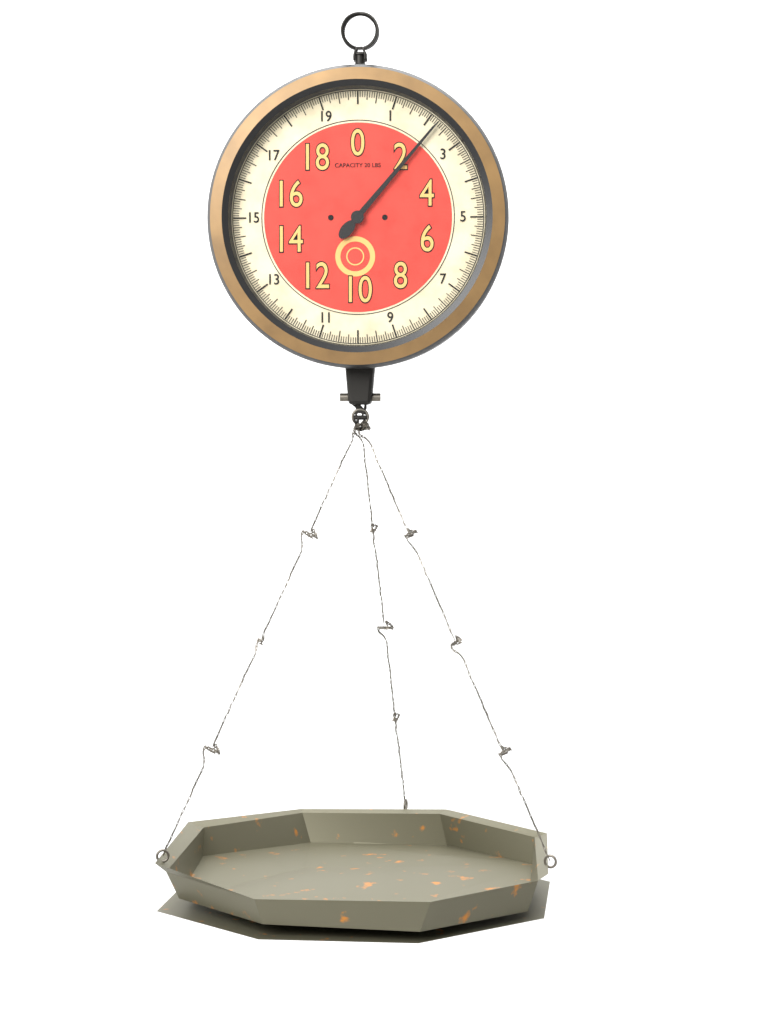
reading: 2.2500 lbs
